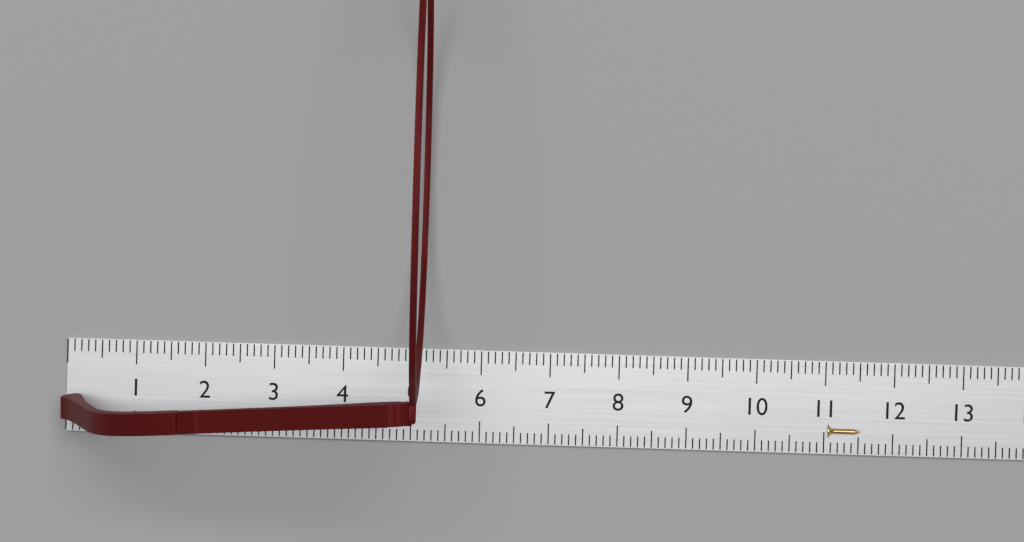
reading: 5.2 cm
